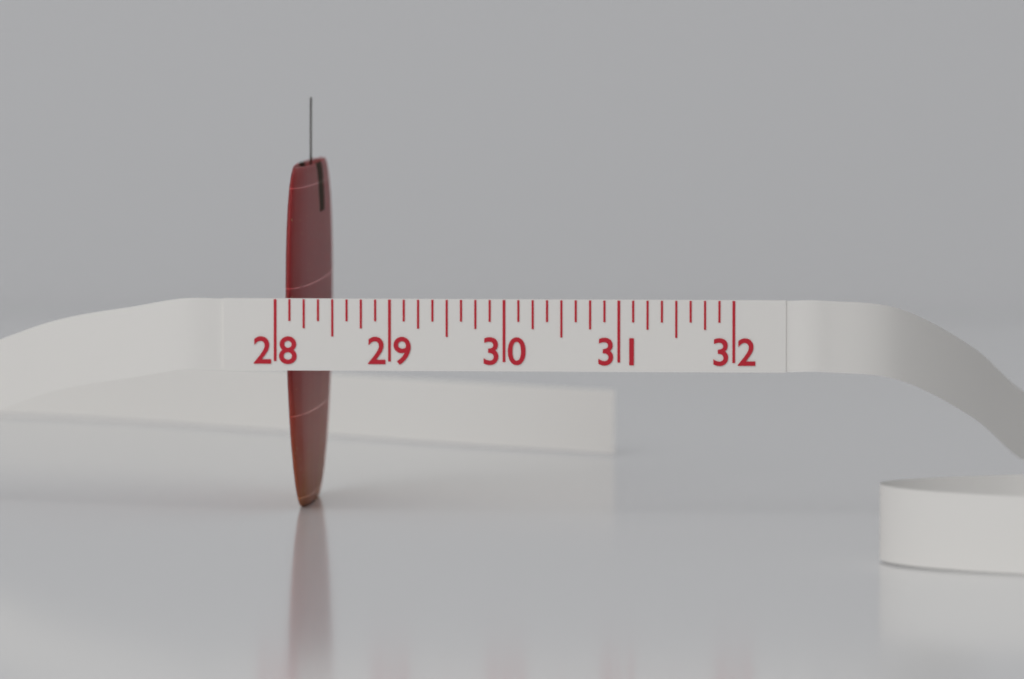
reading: 28.250 (no unit)
